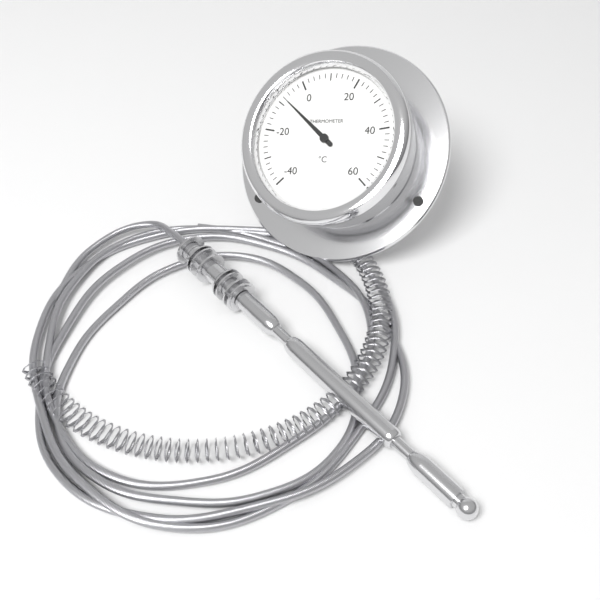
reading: -8 °C
